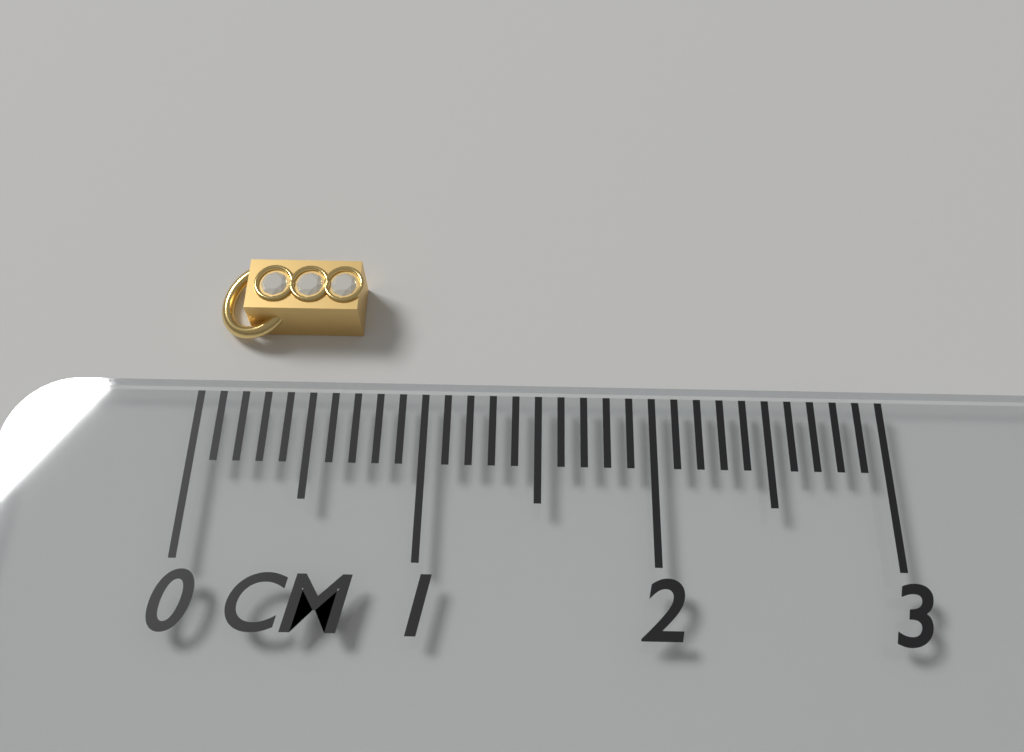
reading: 0.7 cm
